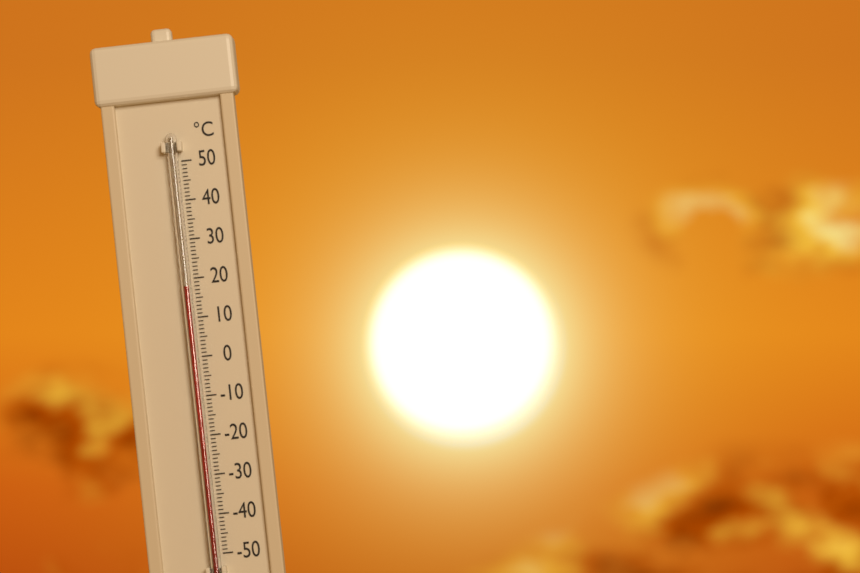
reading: 18 °C
